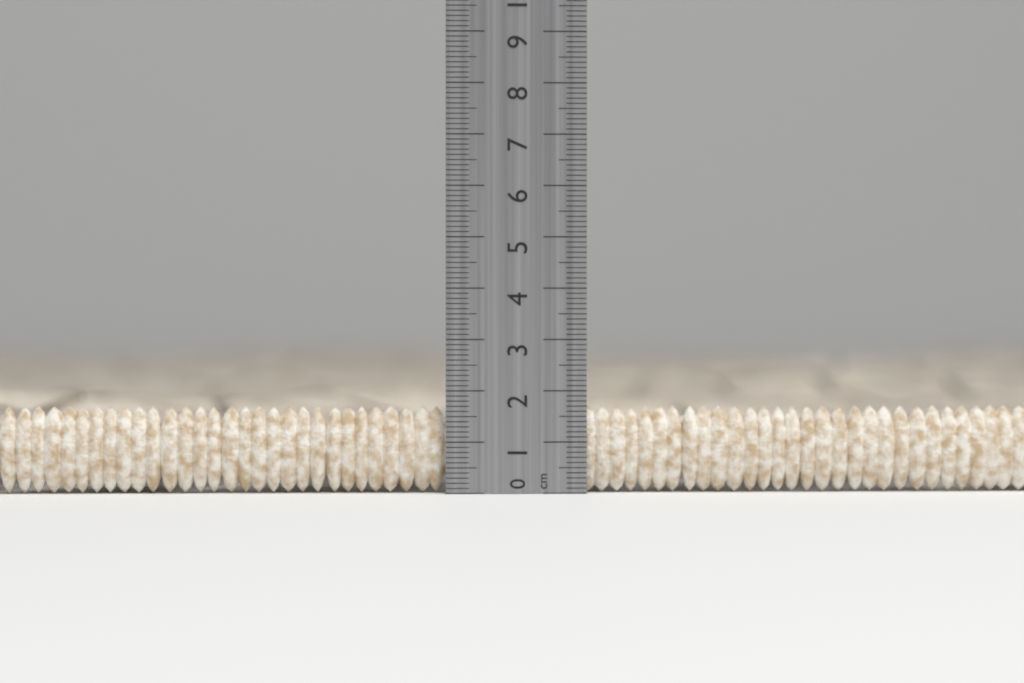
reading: 1.7 cm
